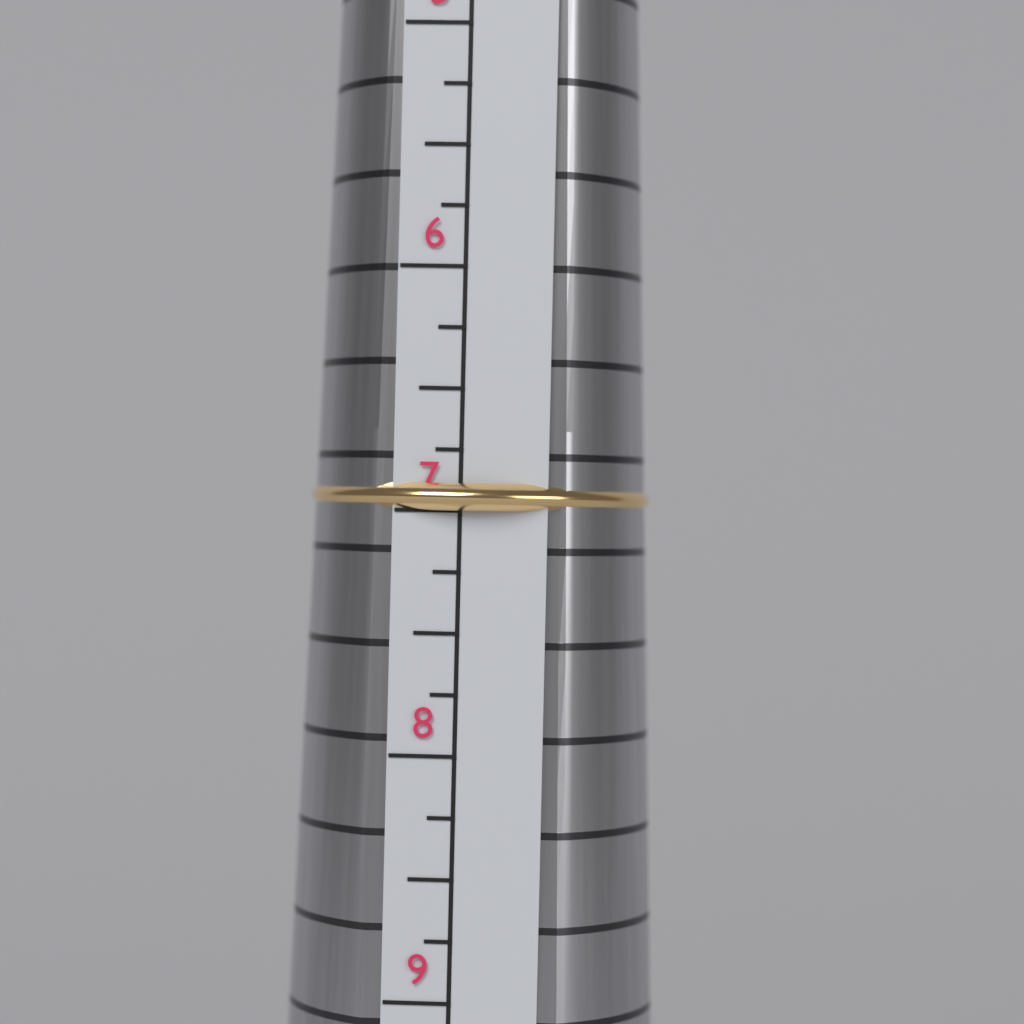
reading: 7.00 (no unit)
